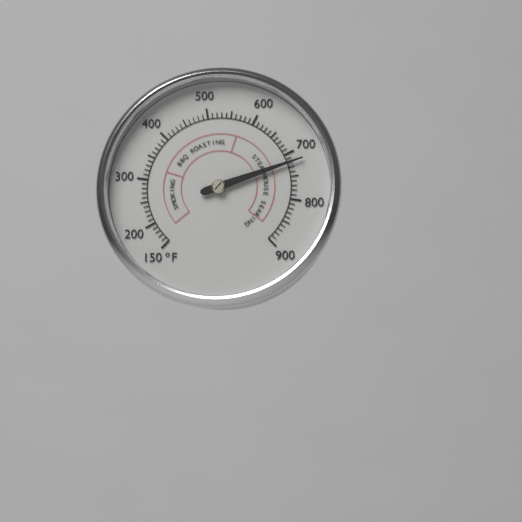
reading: 720 °F
